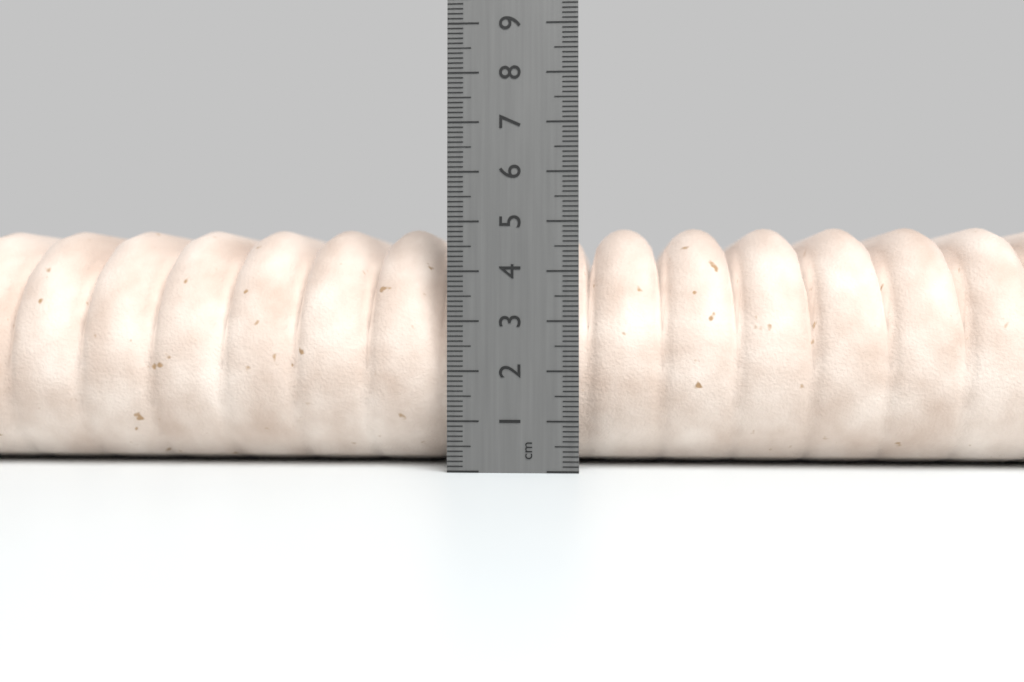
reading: 5.0 cm
